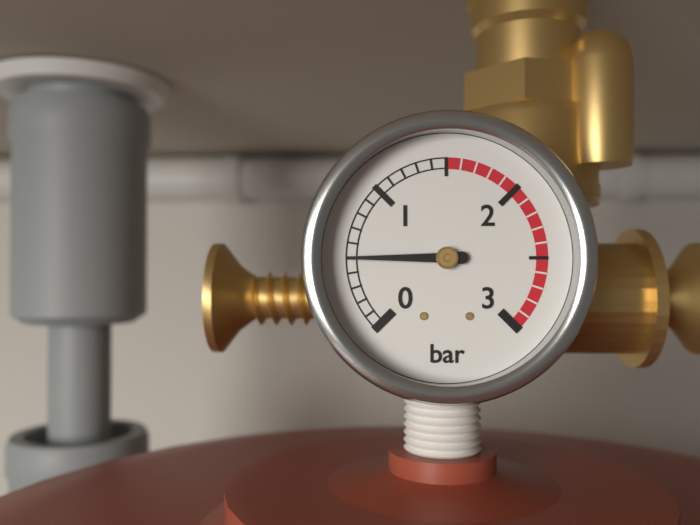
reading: 0.5 bar
